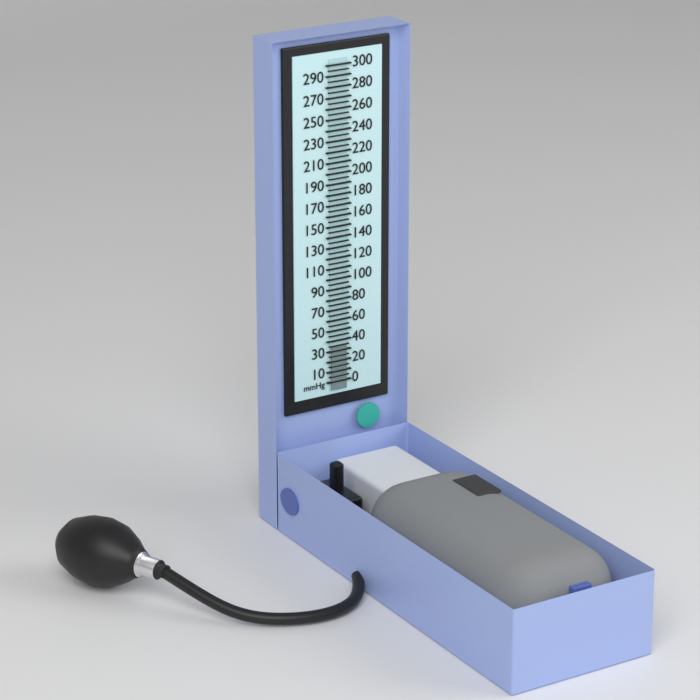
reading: 35 mmHg
